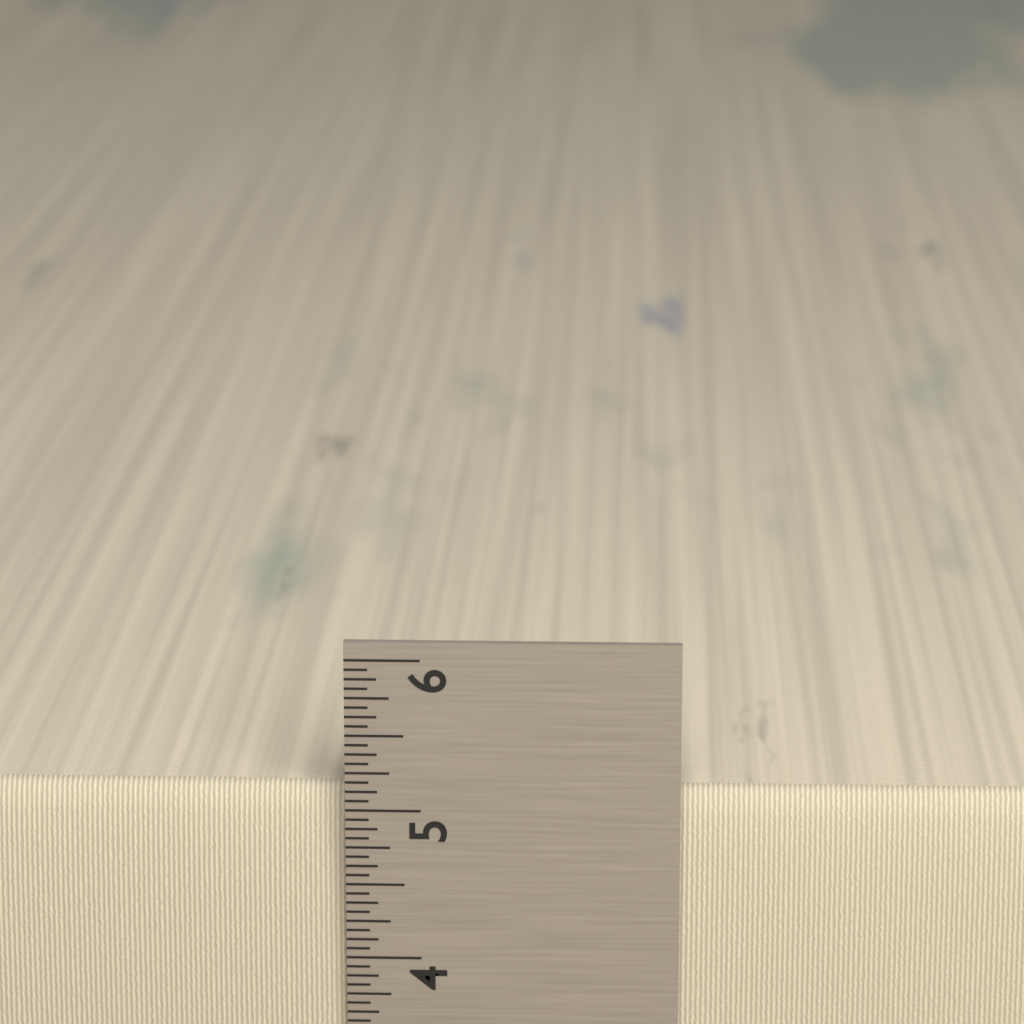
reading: 5.1250 in
